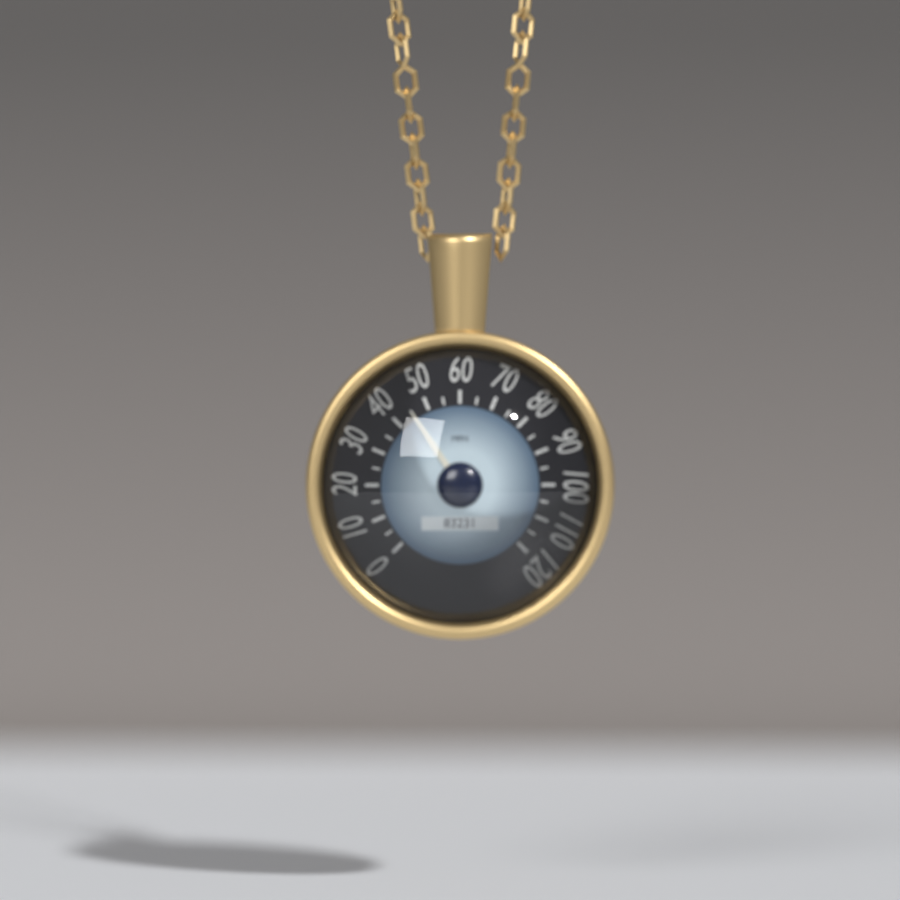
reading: 45 mph
